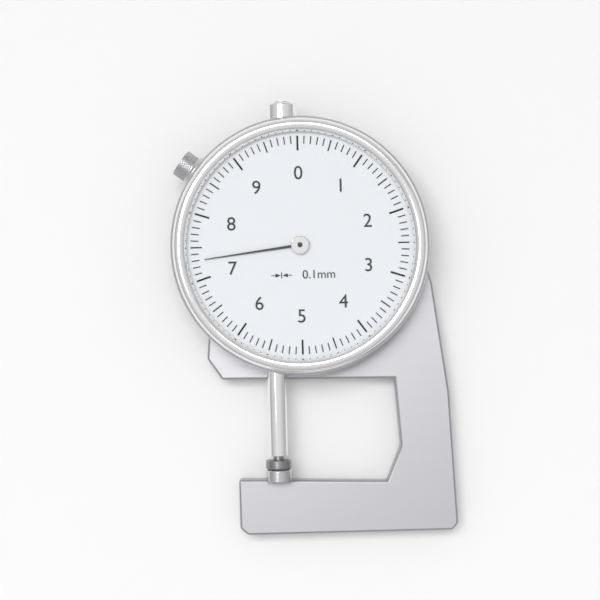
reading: 7.3 mm
